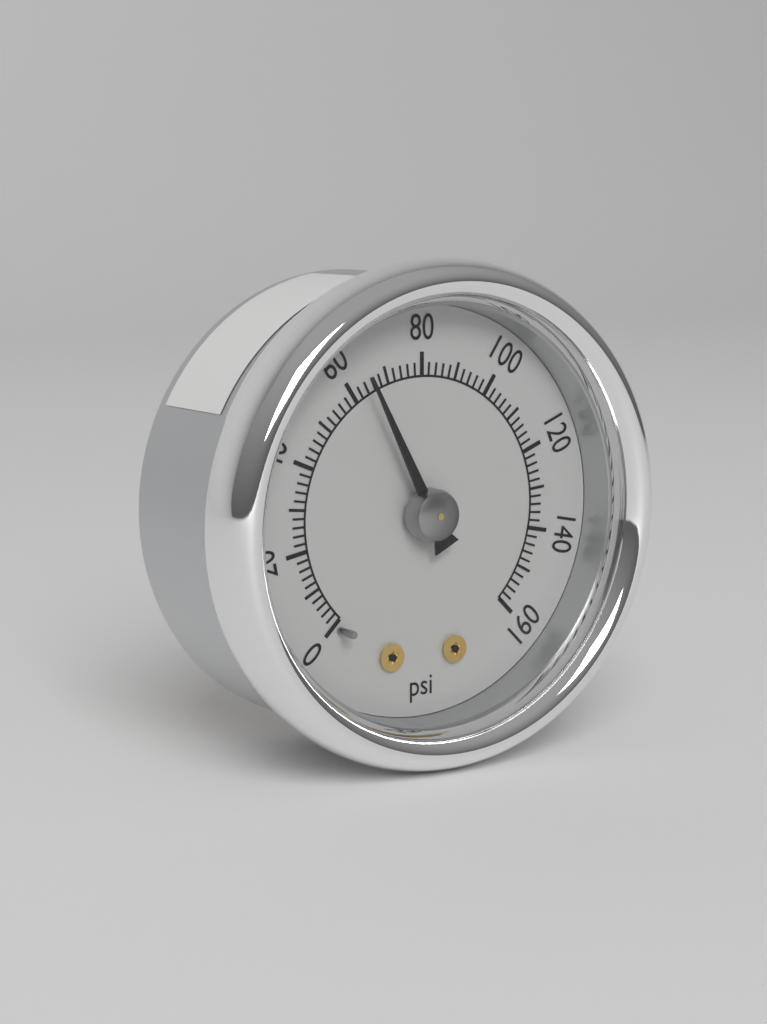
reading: 64 psi
